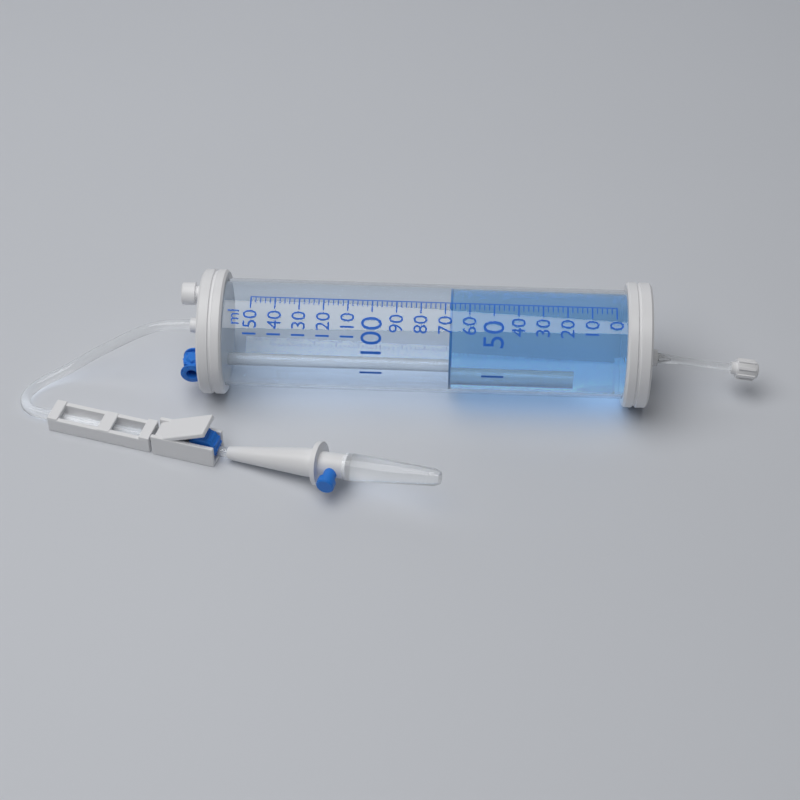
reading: 68 ml
